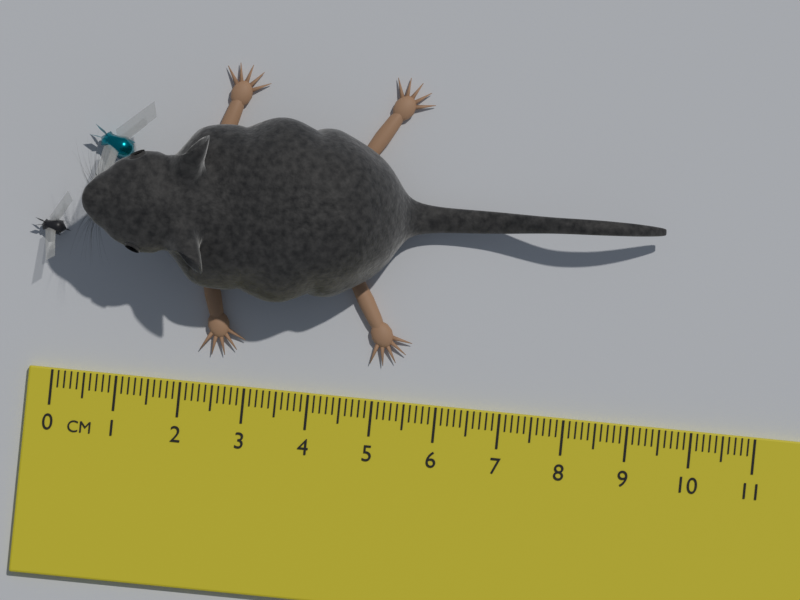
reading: 9.3 cm
